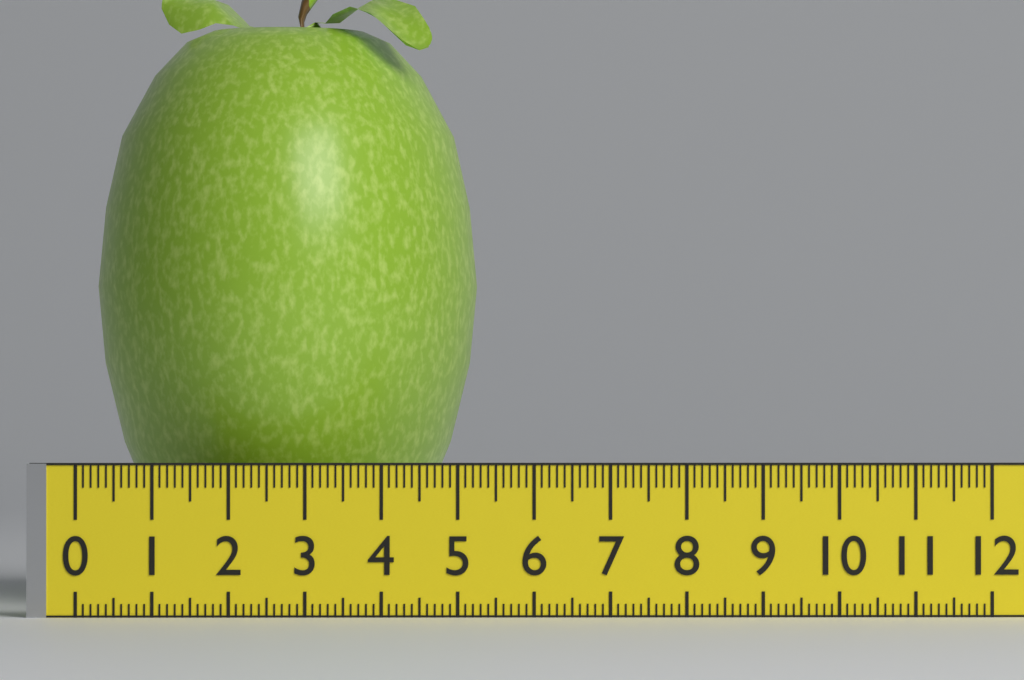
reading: 5.2 (no unit)
